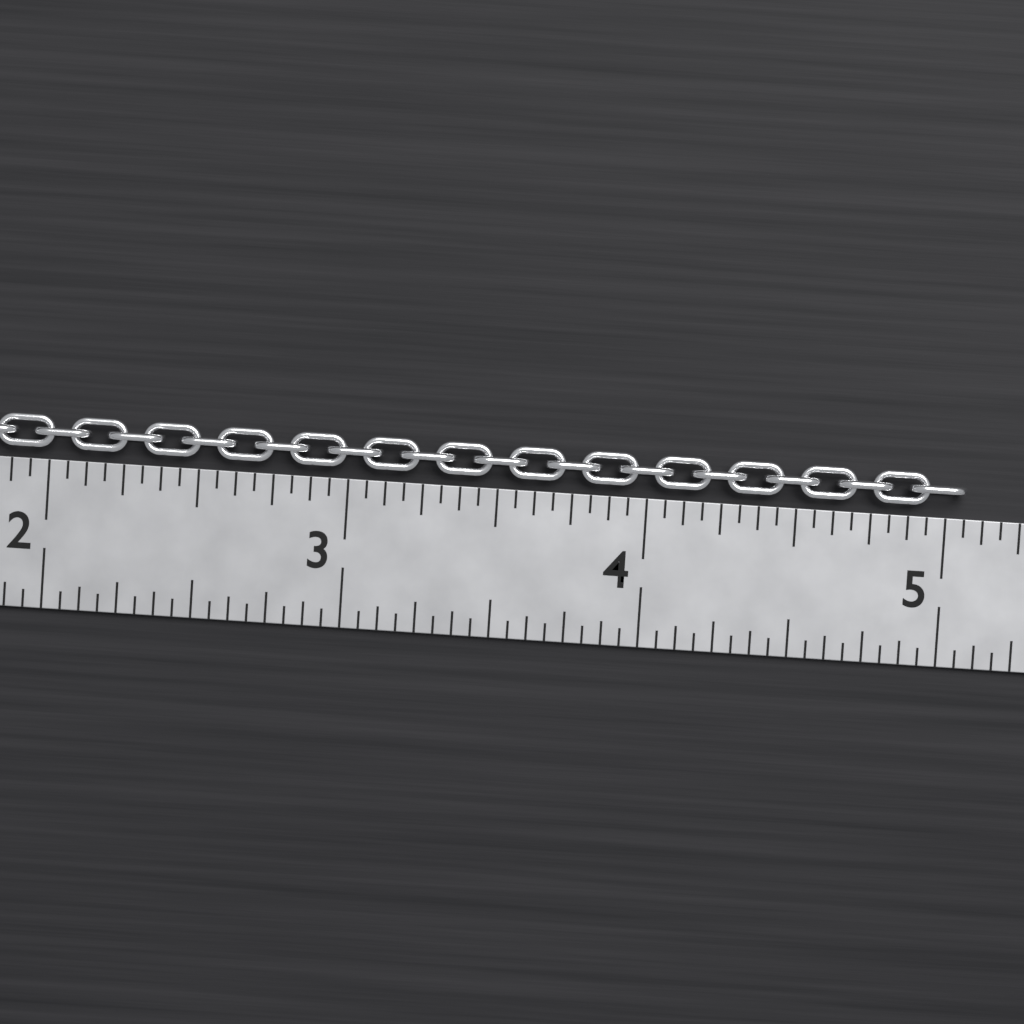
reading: 5.0625 in
